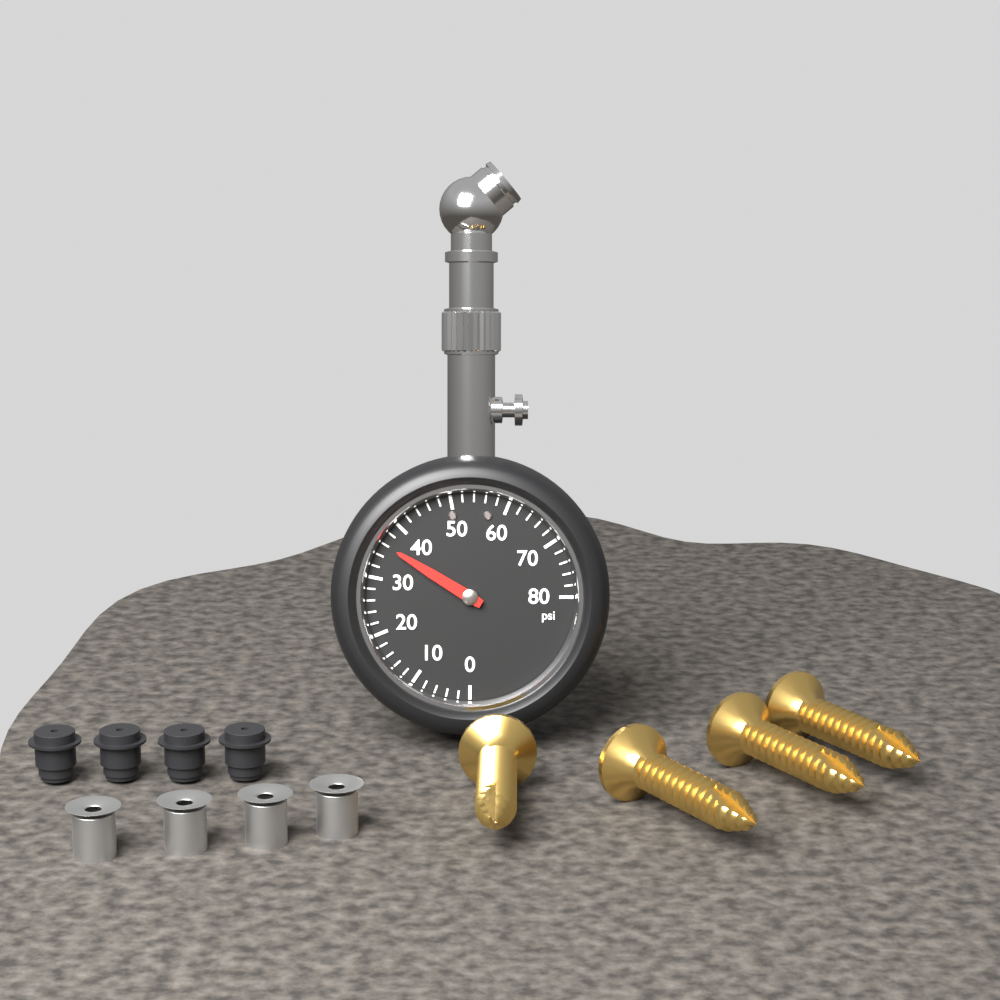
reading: 36 psi
